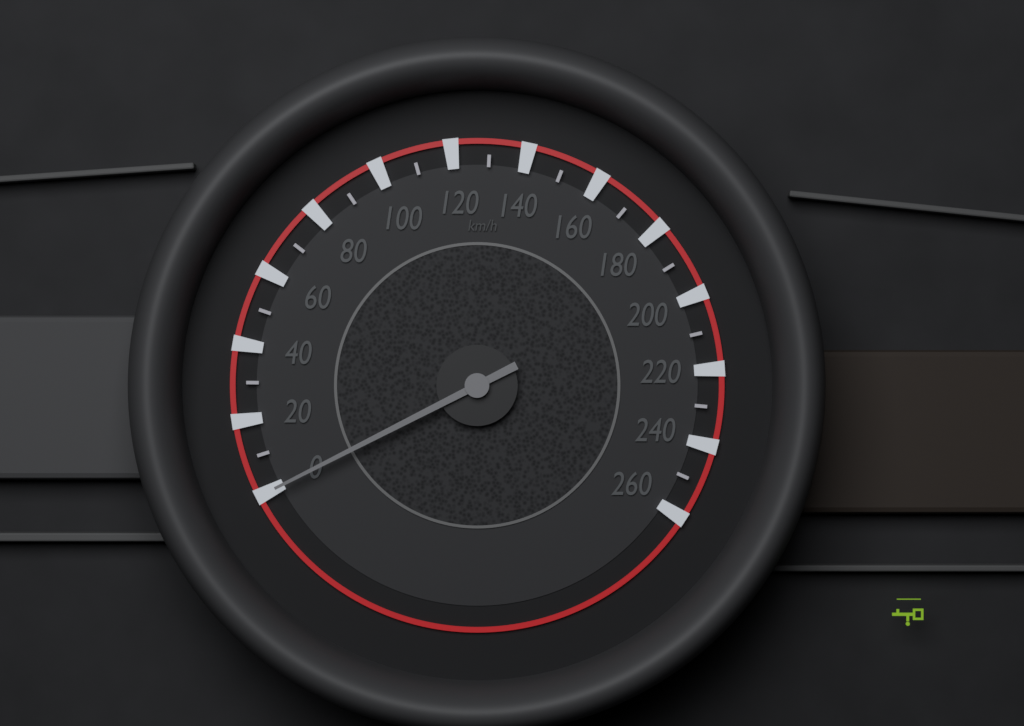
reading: 0 km/h
